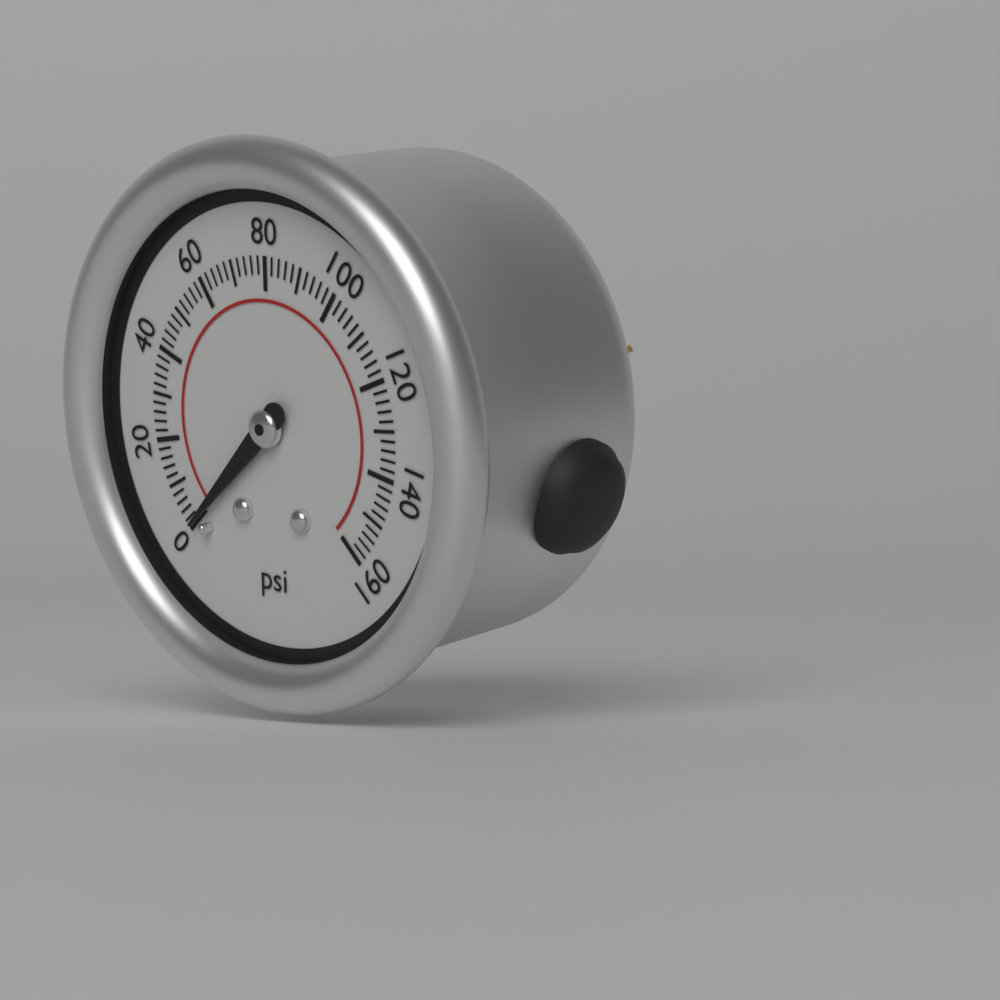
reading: 0 psi
